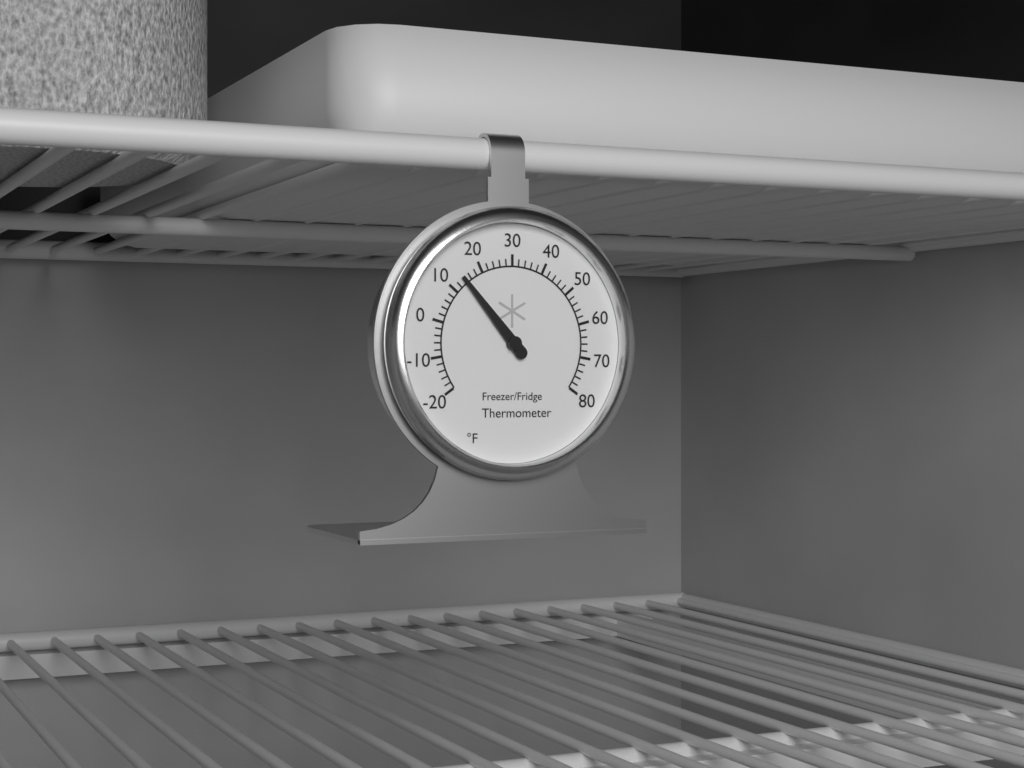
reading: 14 °F
